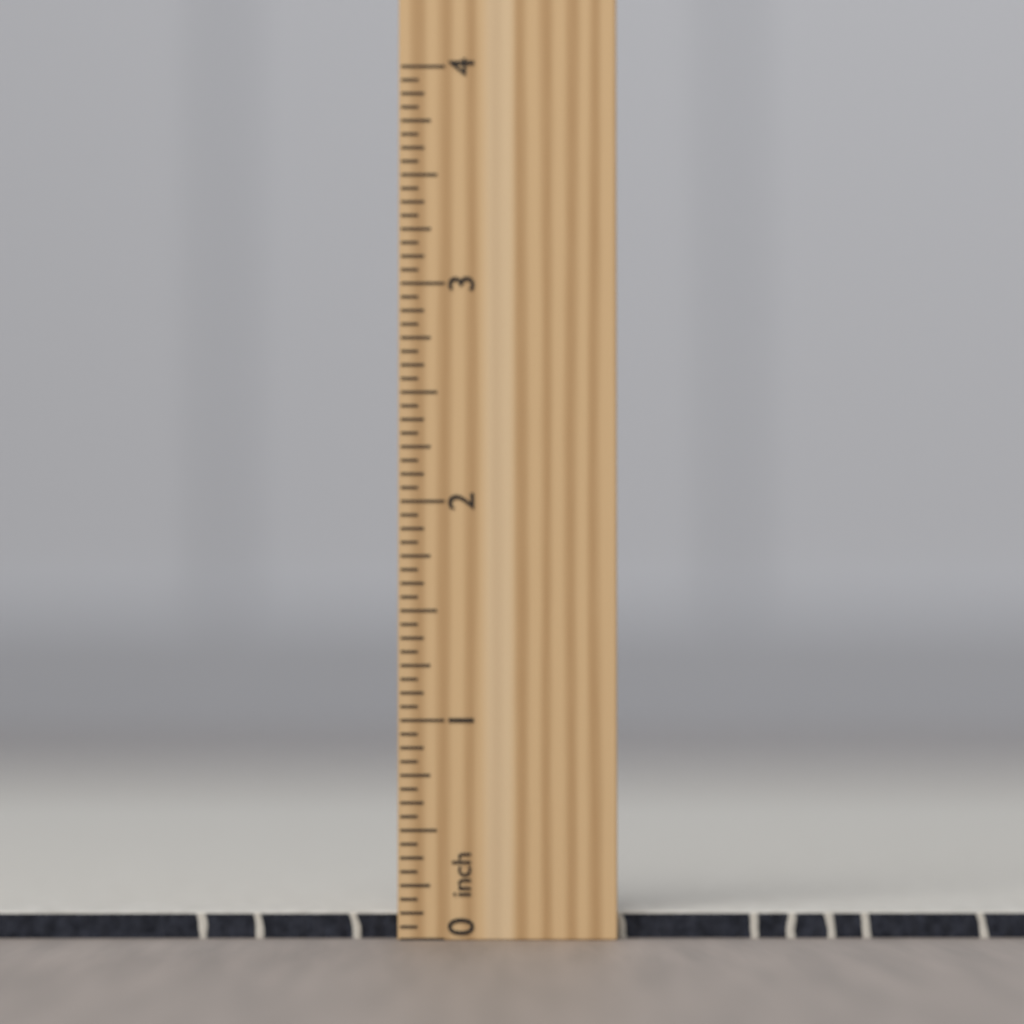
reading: 0.1250 inch
